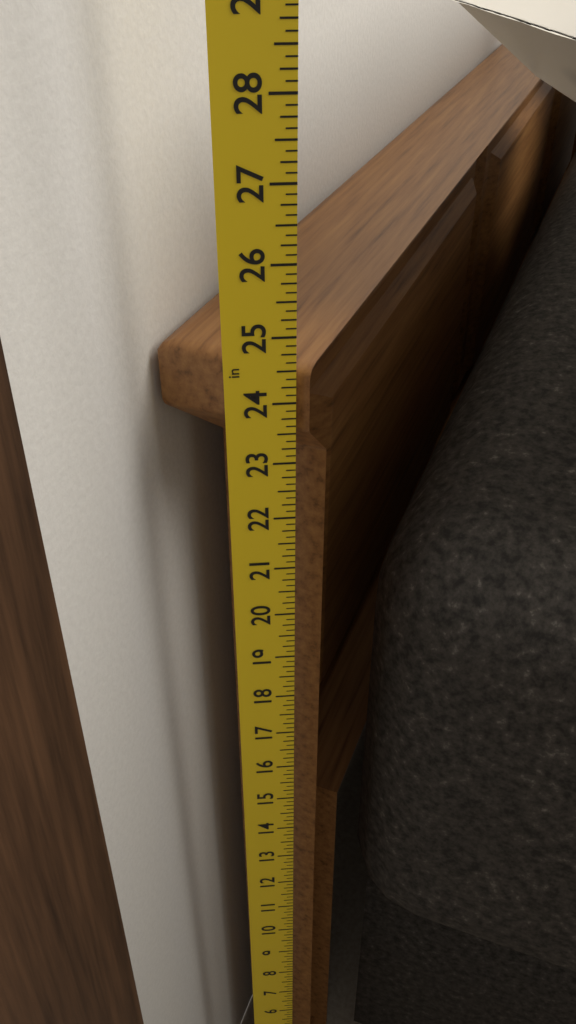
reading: 24.500 in
